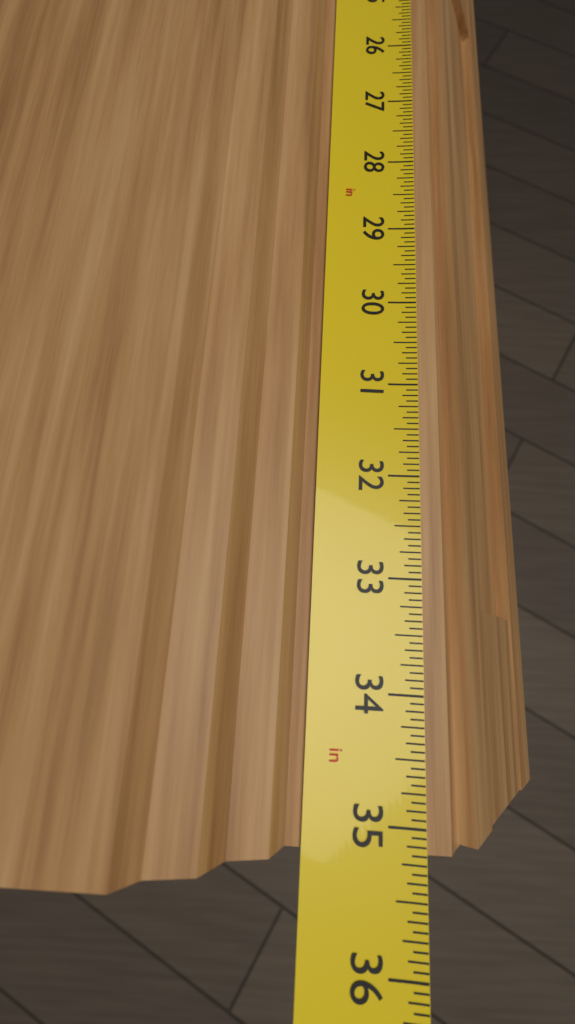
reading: 35.1875 in
